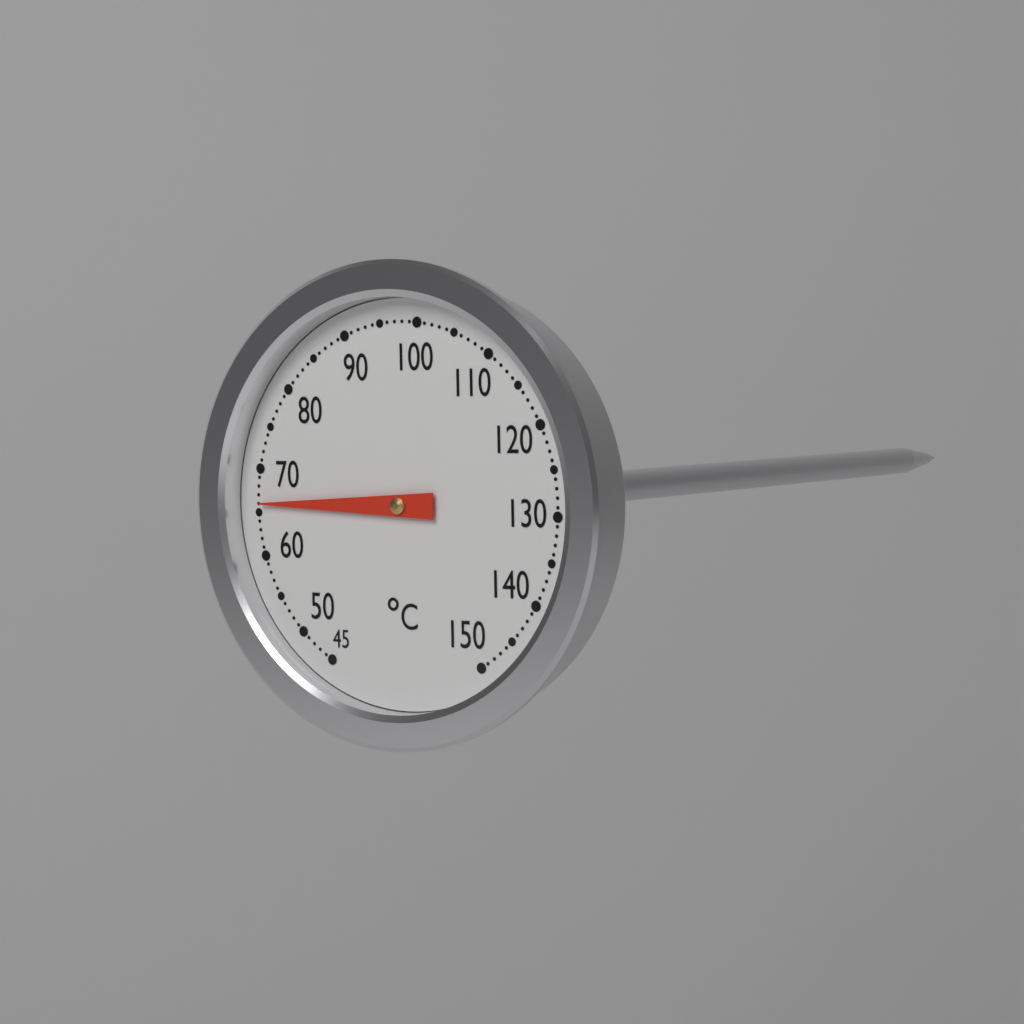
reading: 66 °C
